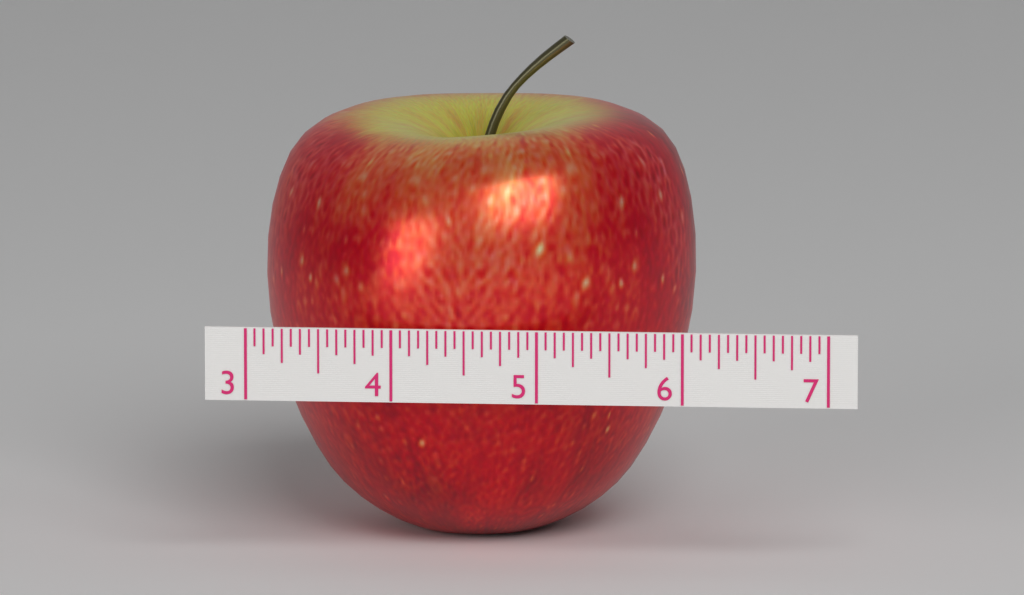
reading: 6.0000 (no unit)
